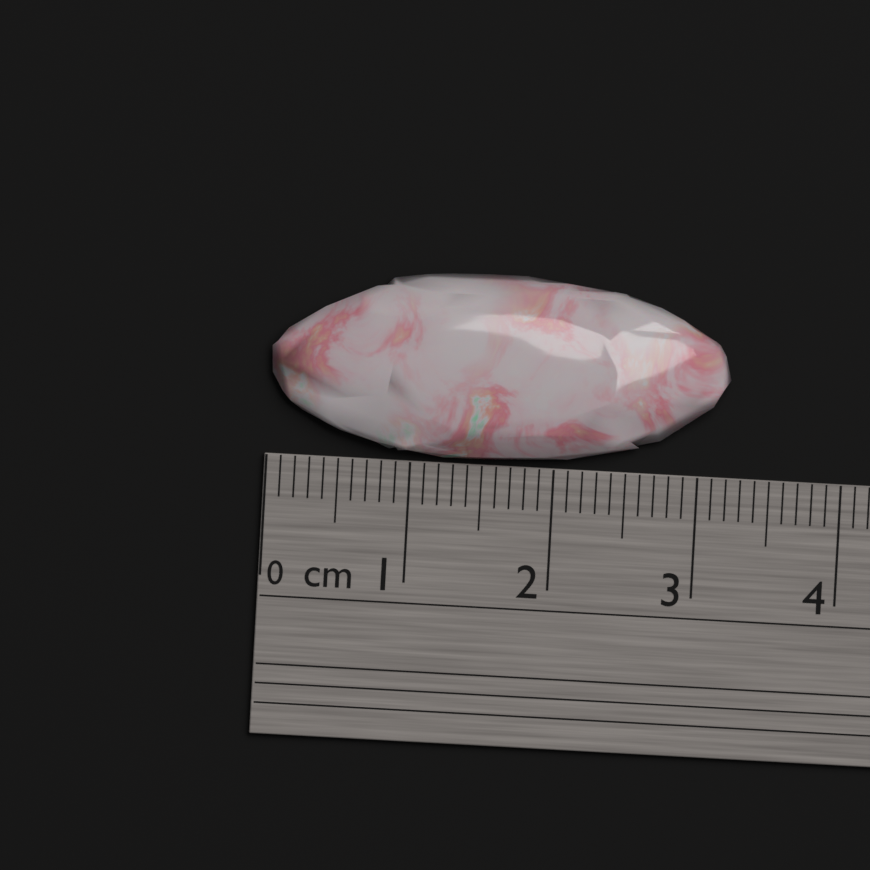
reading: 3.2 cm
